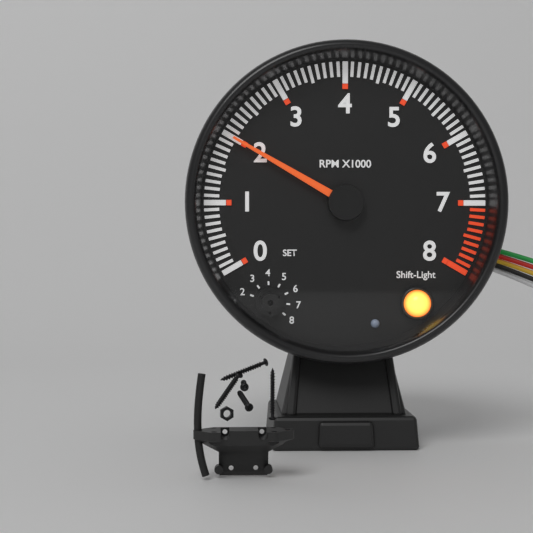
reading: 2000 RPM
